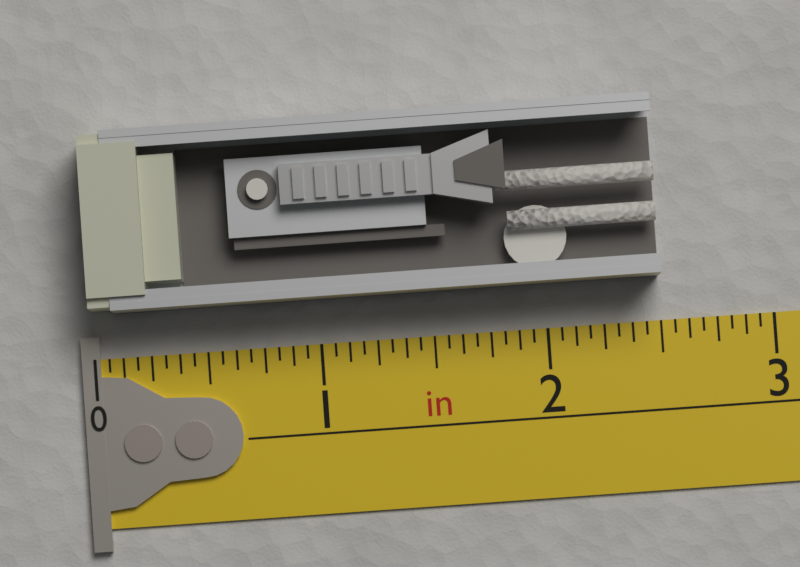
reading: 2.5000 in
